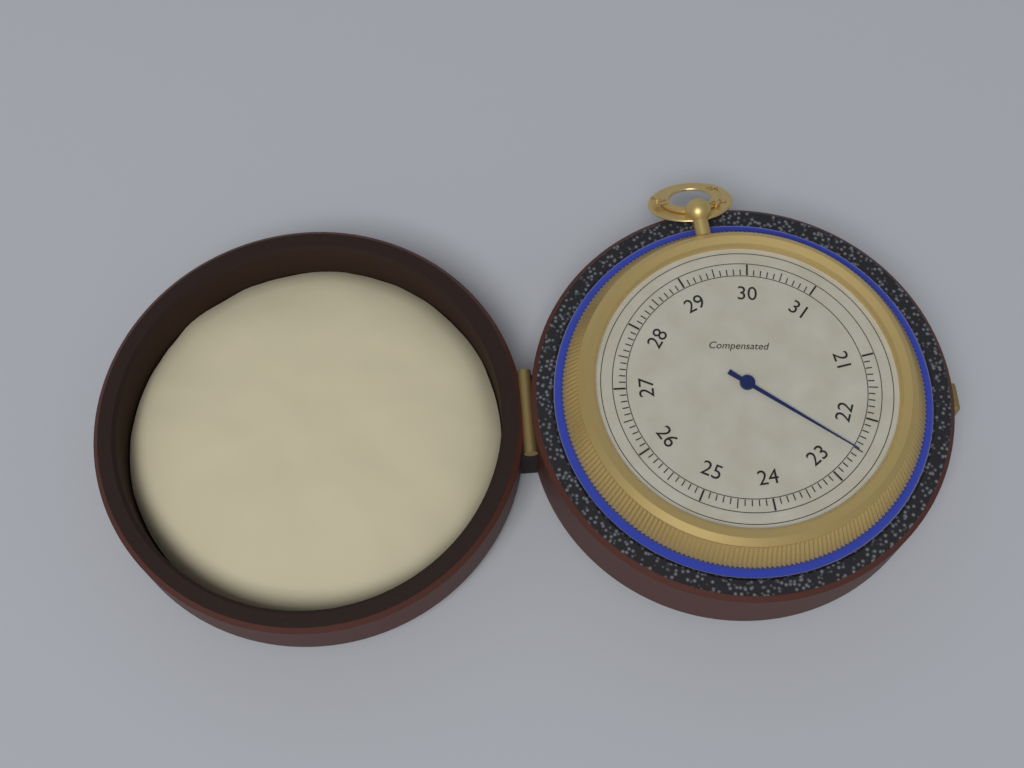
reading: 22.5 (no unit)
